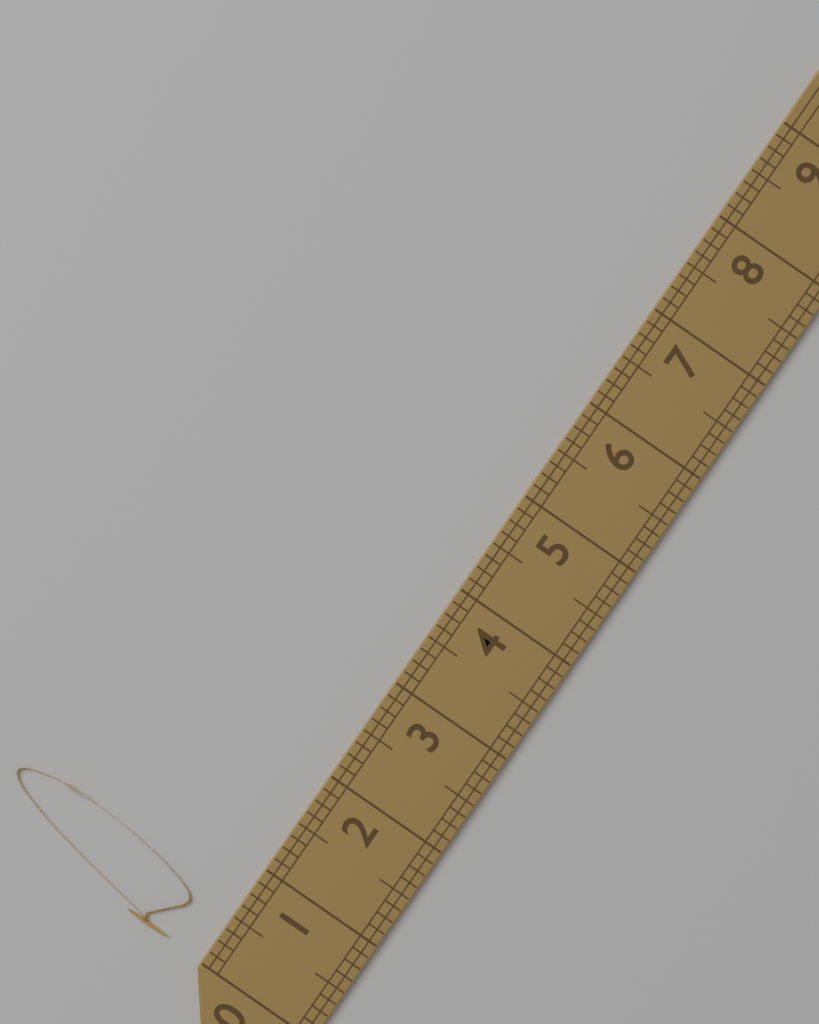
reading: 0.625 (no unit)
